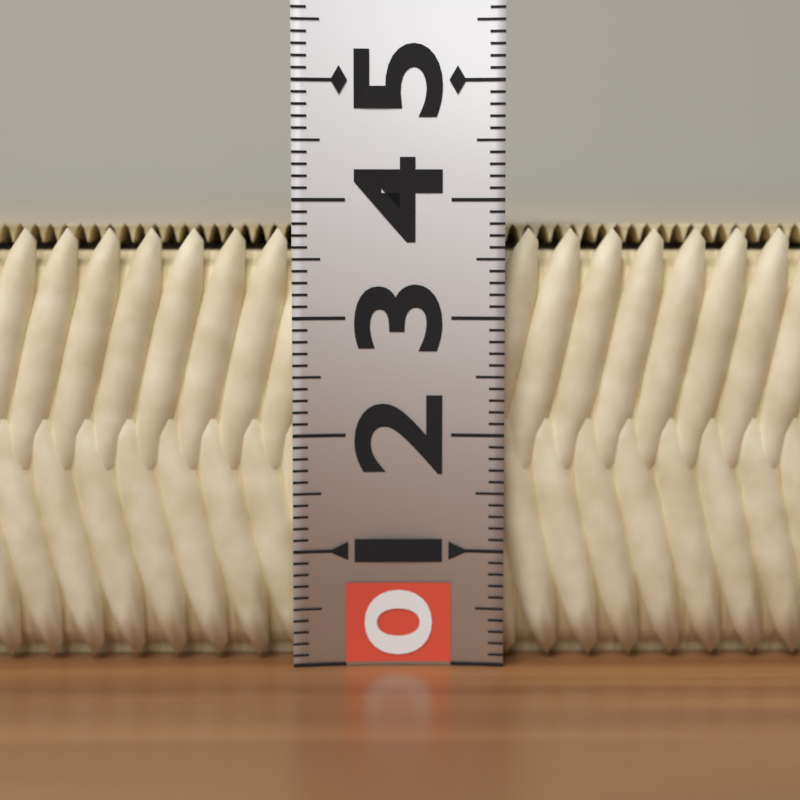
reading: 3.8 (no unit)
